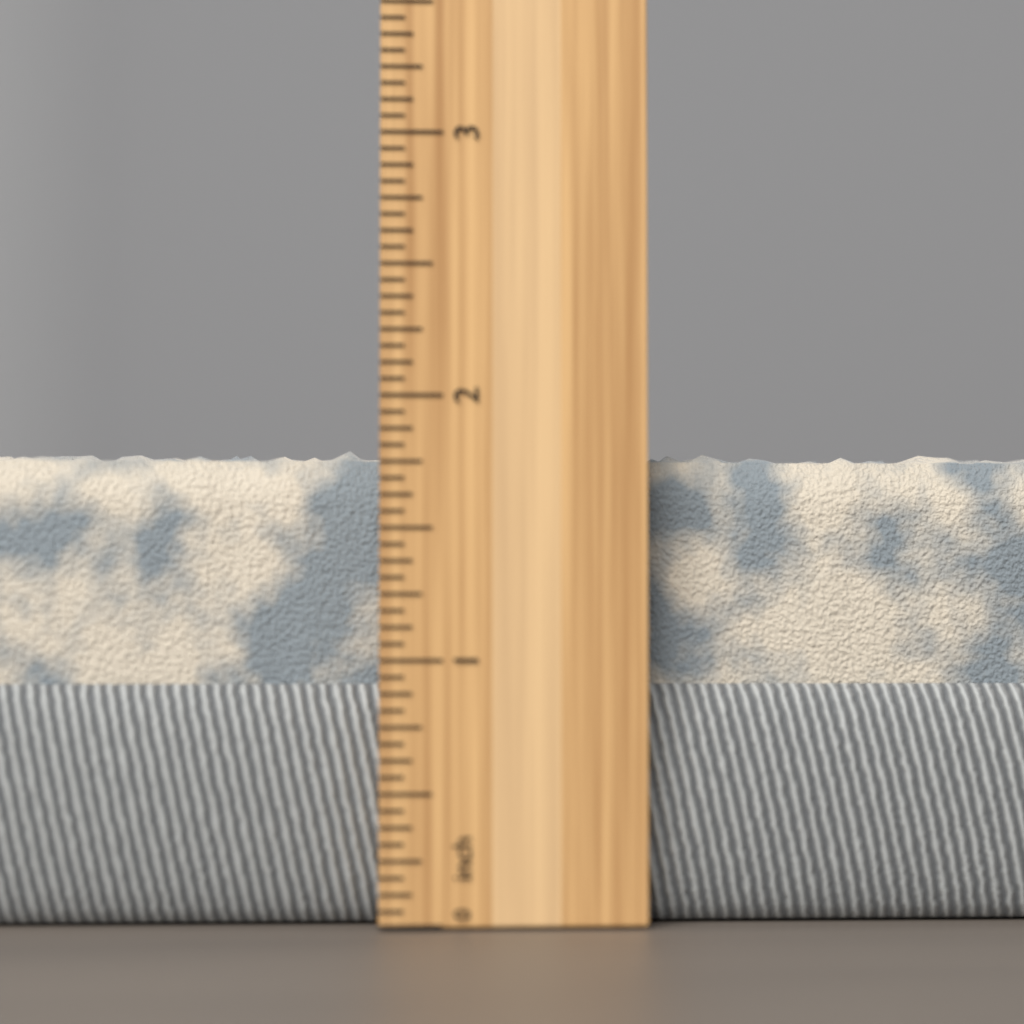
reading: 1.8125 inch
